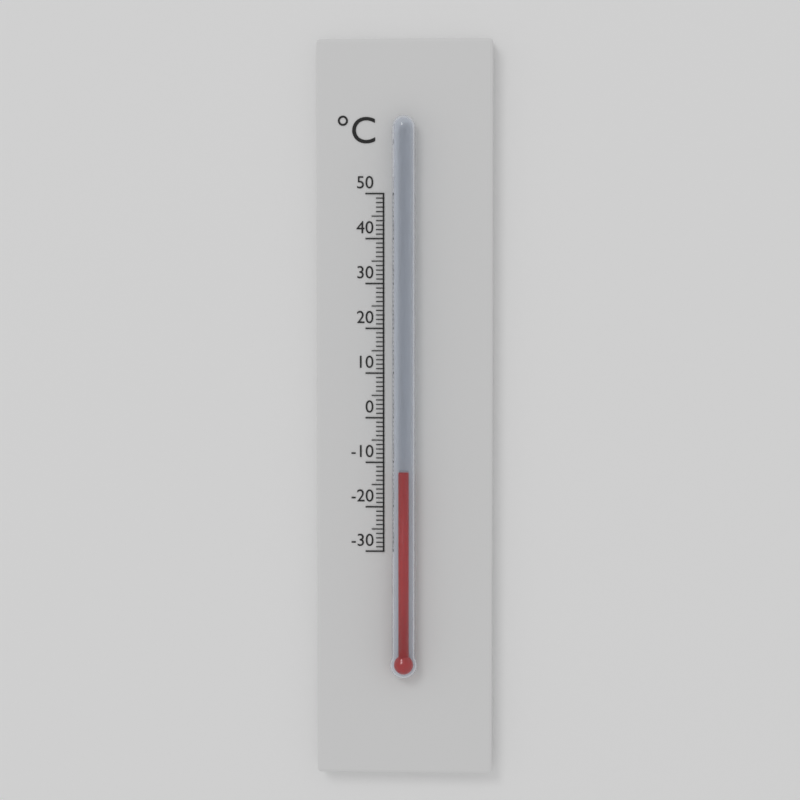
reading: -12 °C
